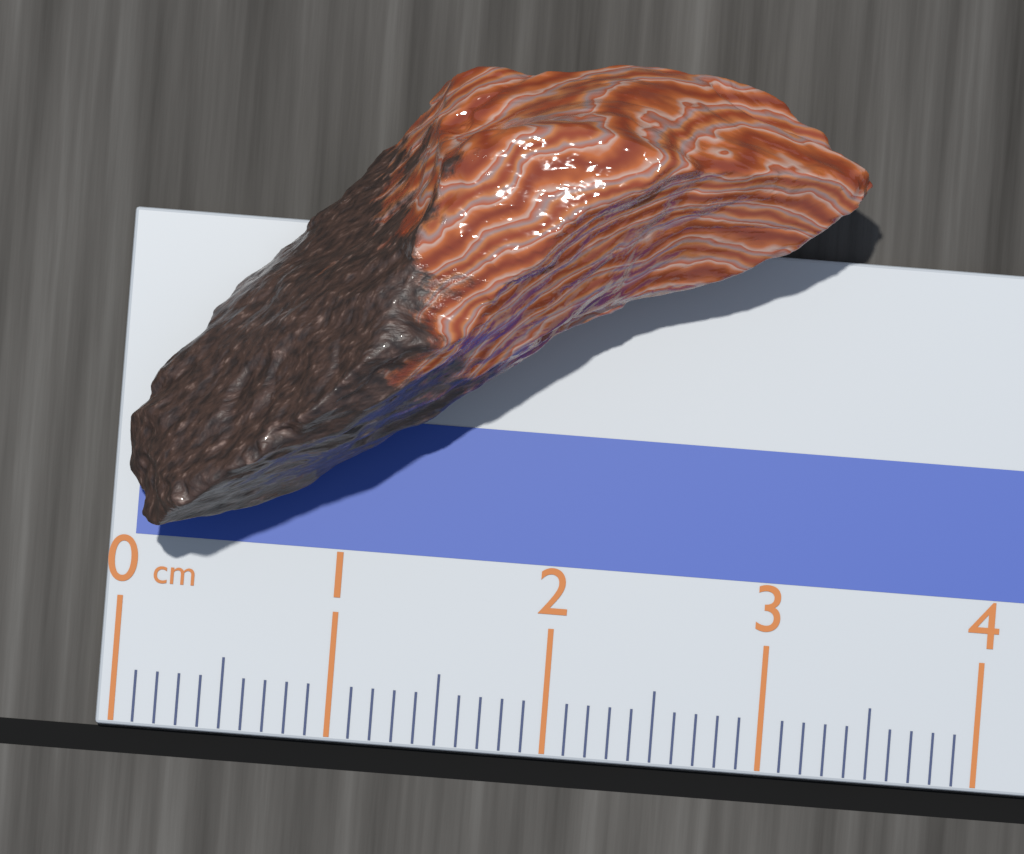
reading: 3.3 cm
